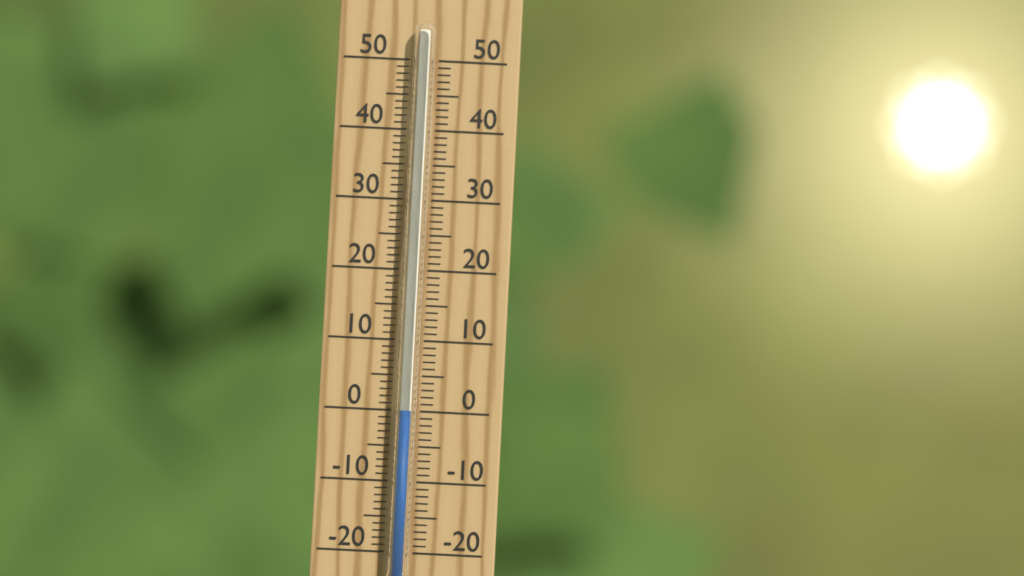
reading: 0 °C
